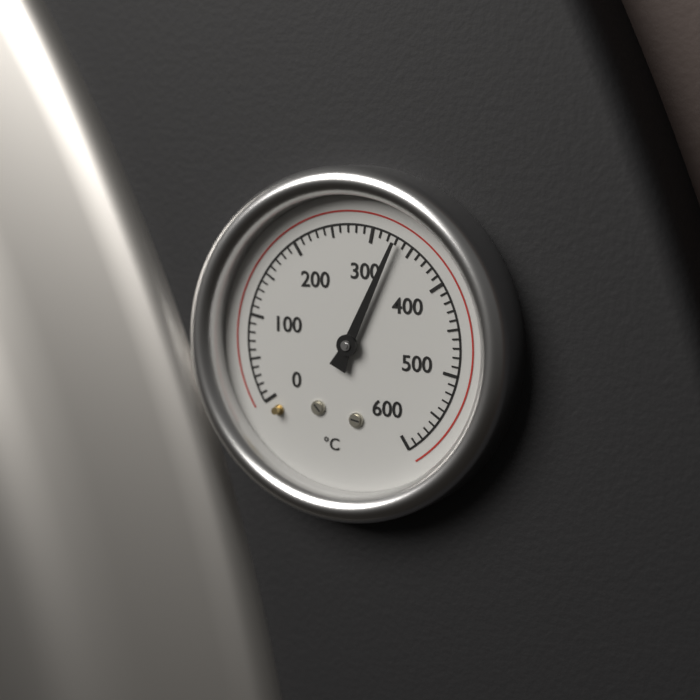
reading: 330 °C
